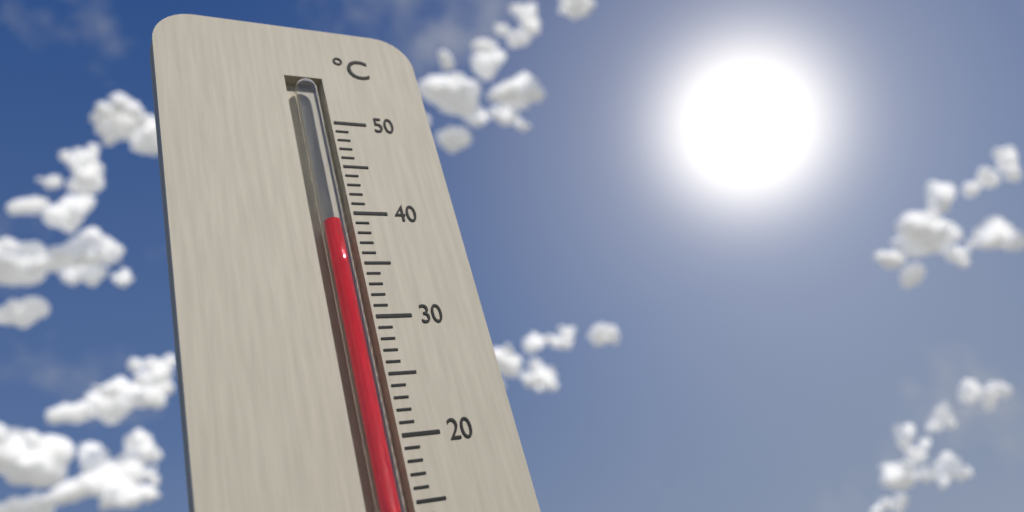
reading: 39 °C
